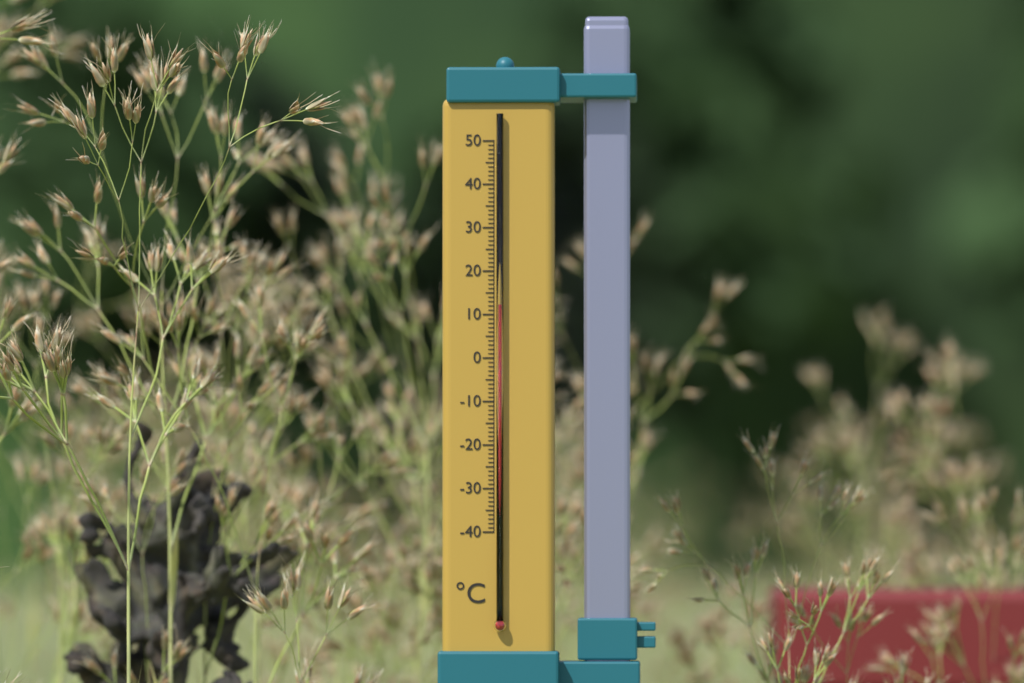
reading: 12 °C
